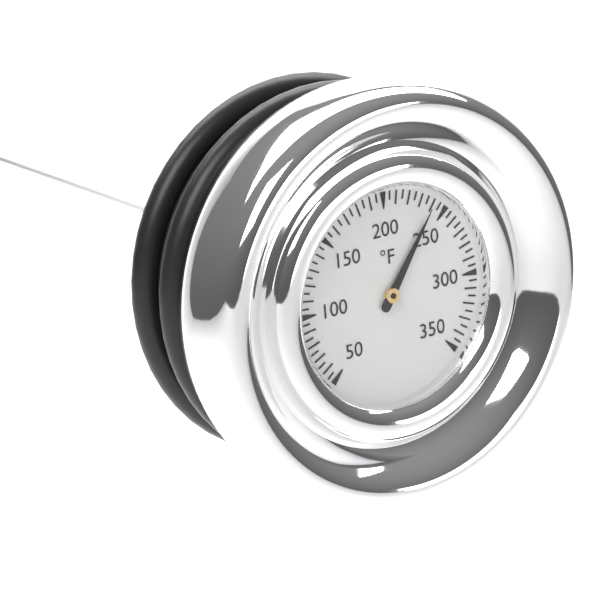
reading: 240 °F
